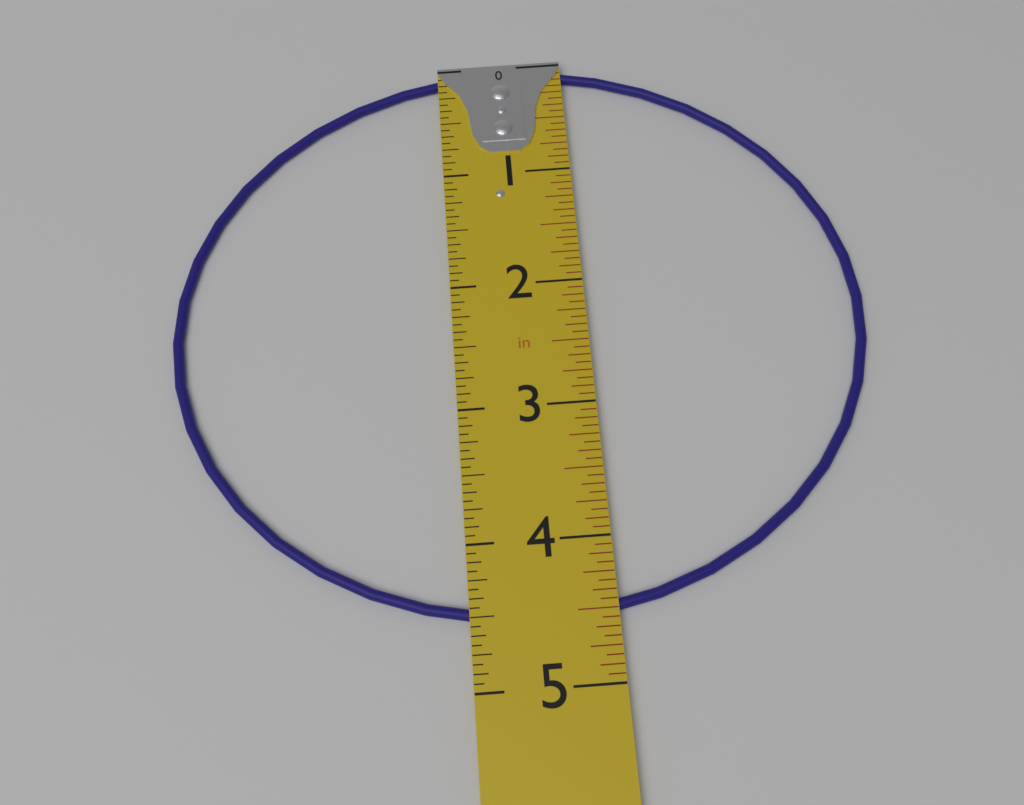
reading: 4.5625 in
